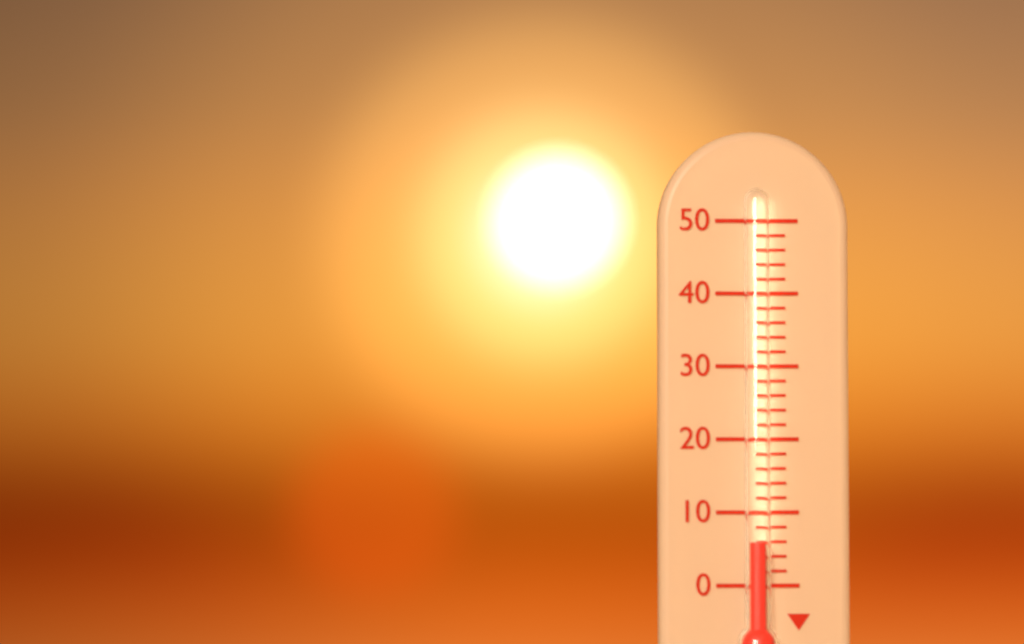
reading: 6 (no unit)
